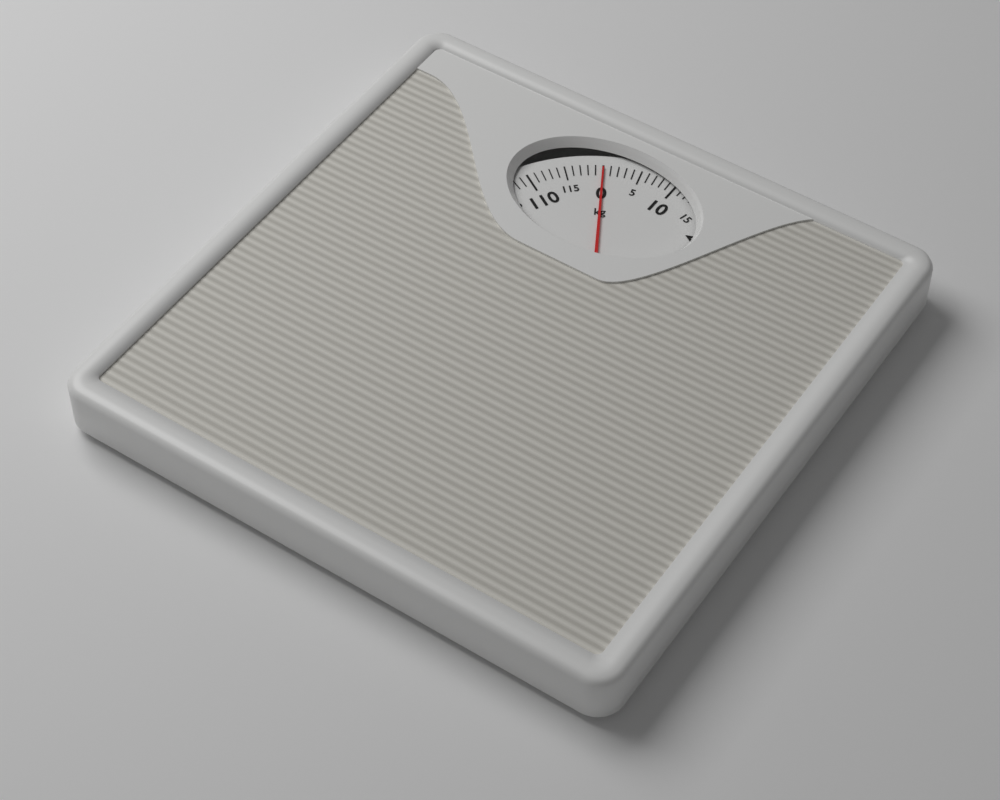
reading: 0 kg
